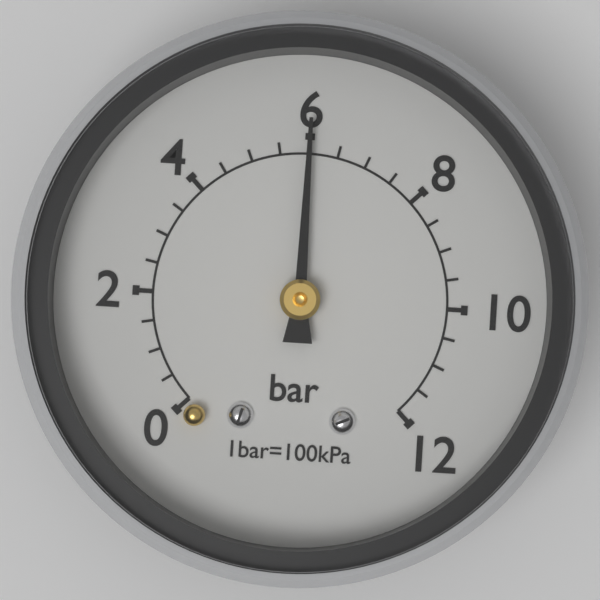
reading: 6.0 bar
